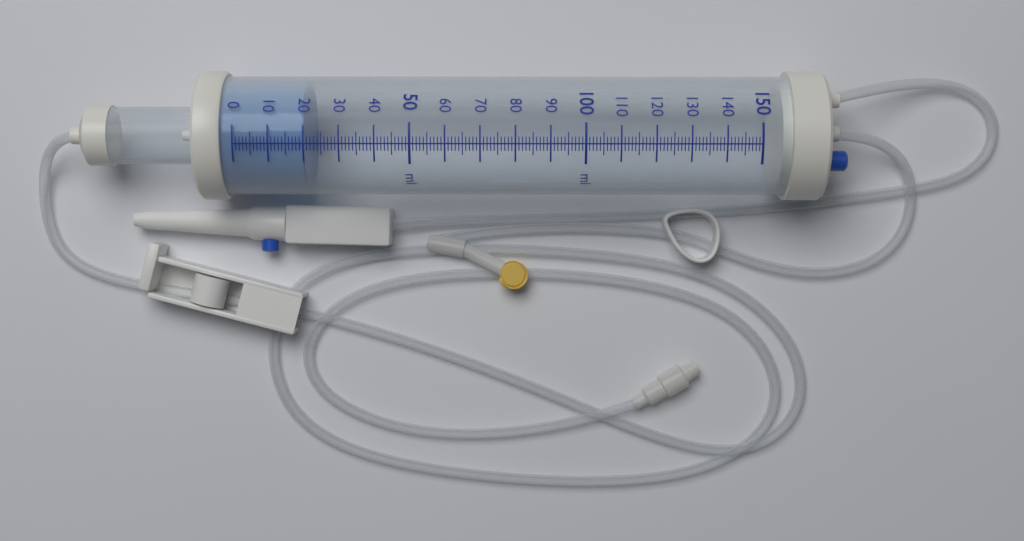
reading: 20 ml
